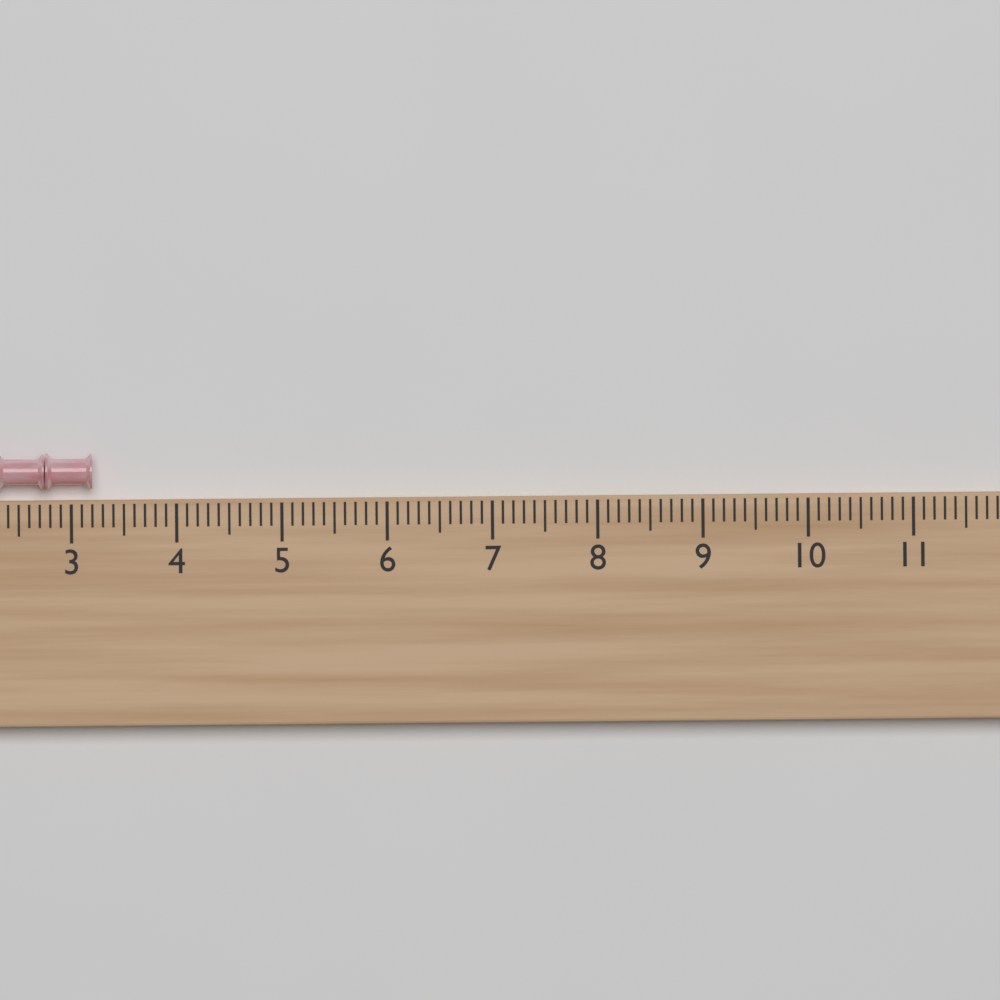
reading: 3.2 (no unit)
